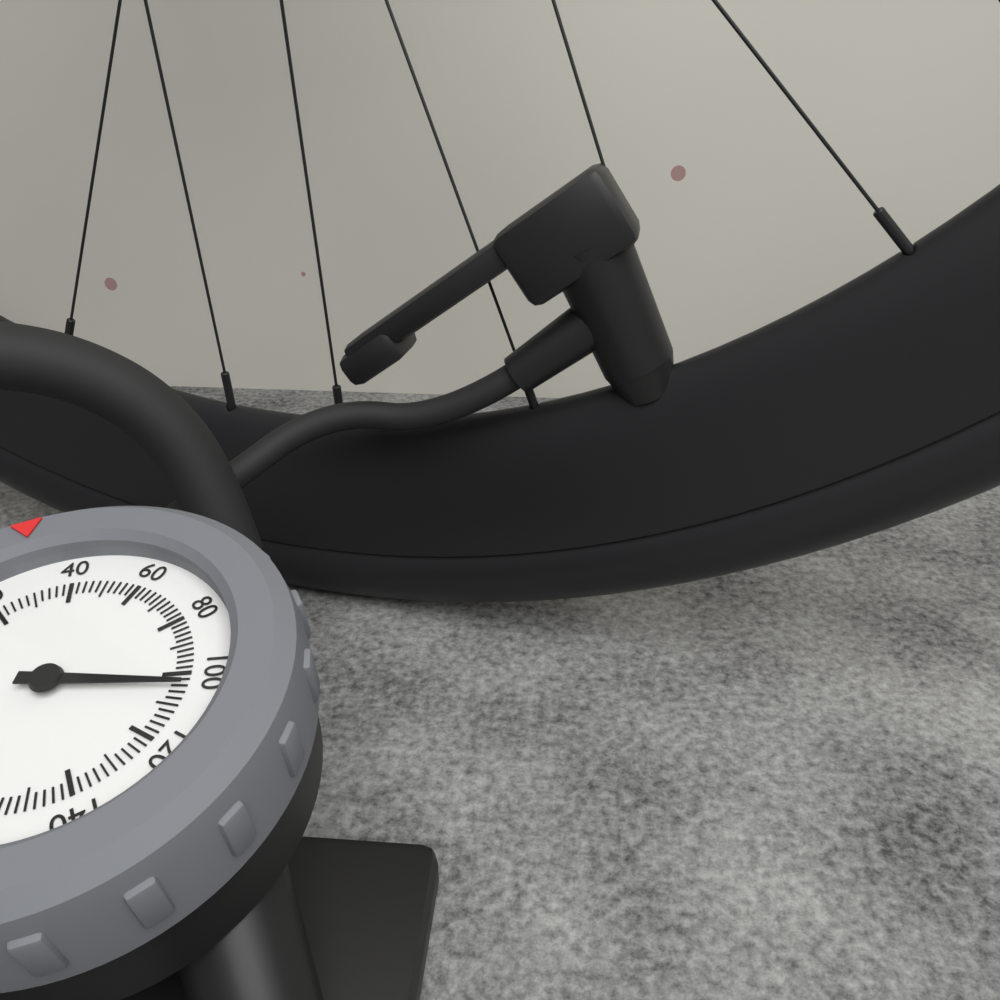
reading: 104 psi
